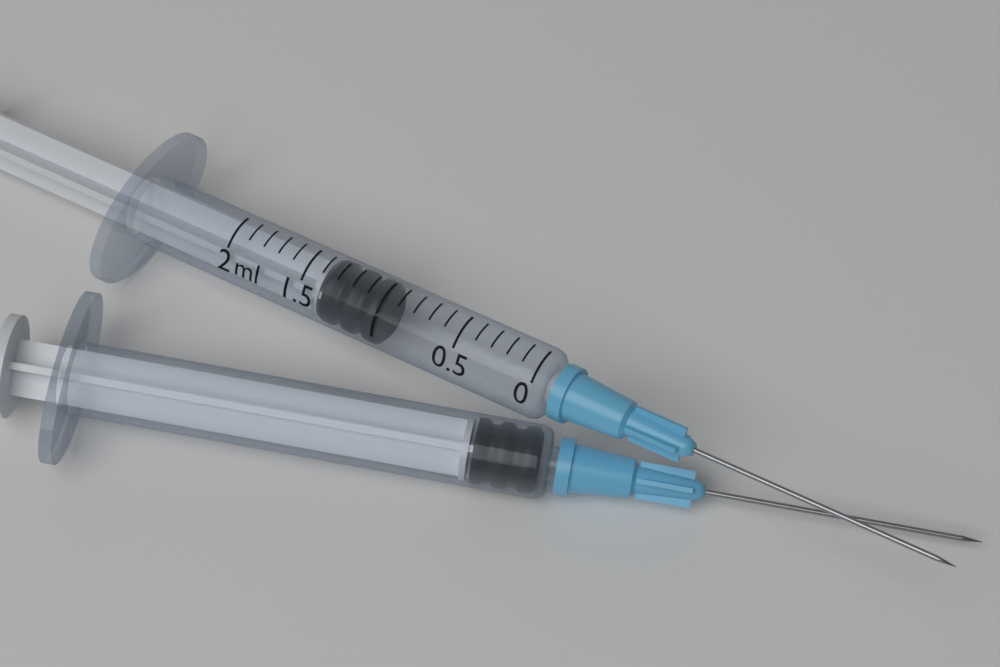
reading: 1.0 ml
